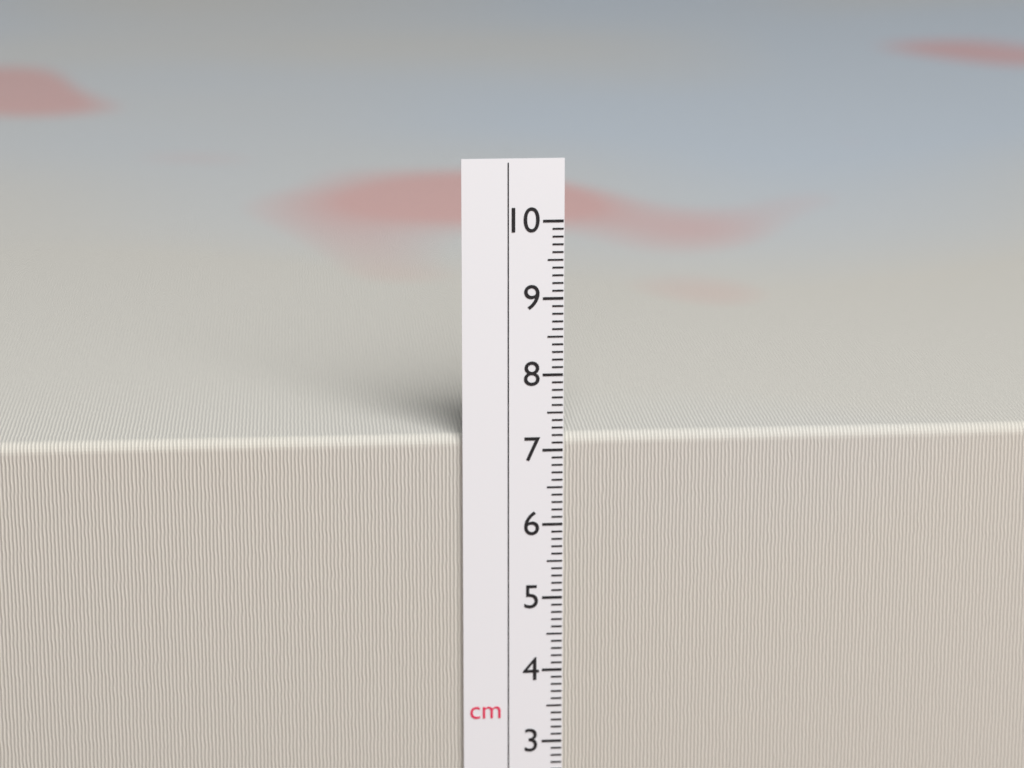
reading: 7.2 cm
